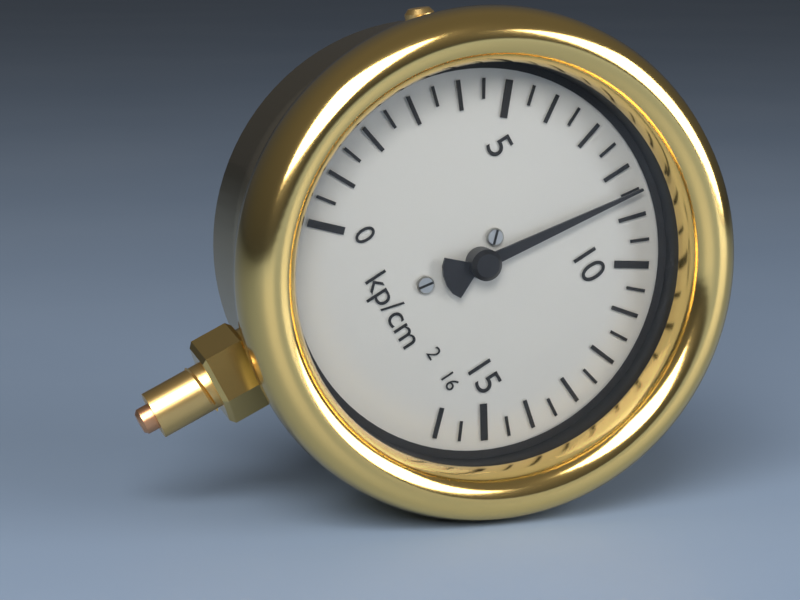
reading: 8.5 kp/cm²
